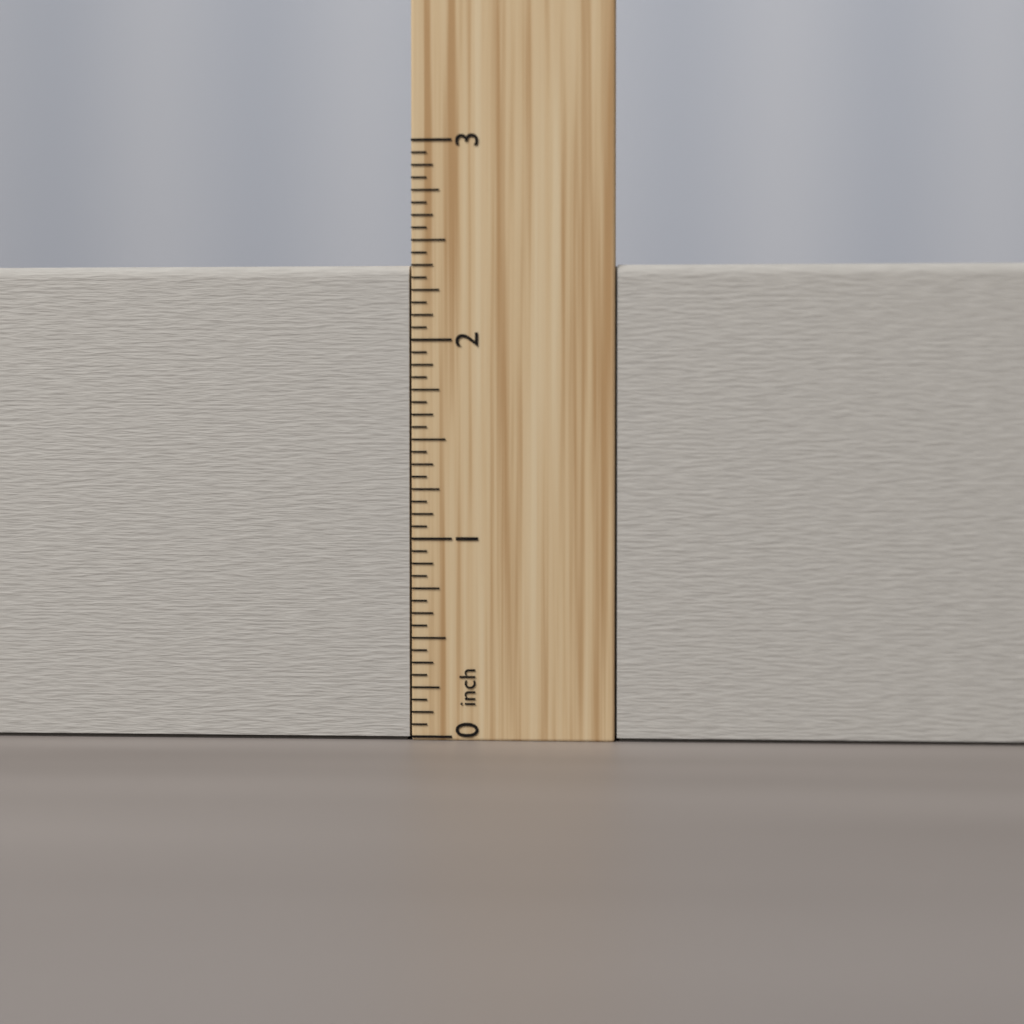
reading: 2.3750 inch
